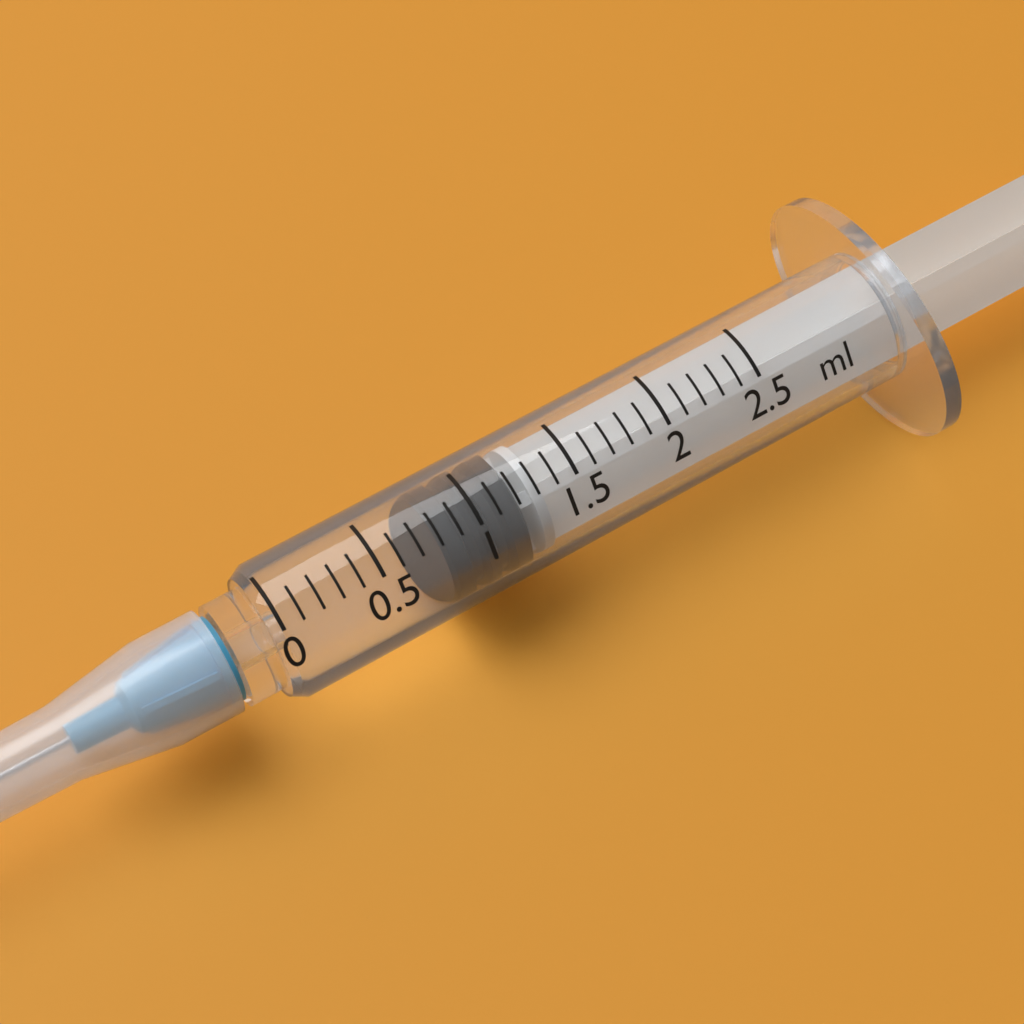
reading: 0.8 ml
